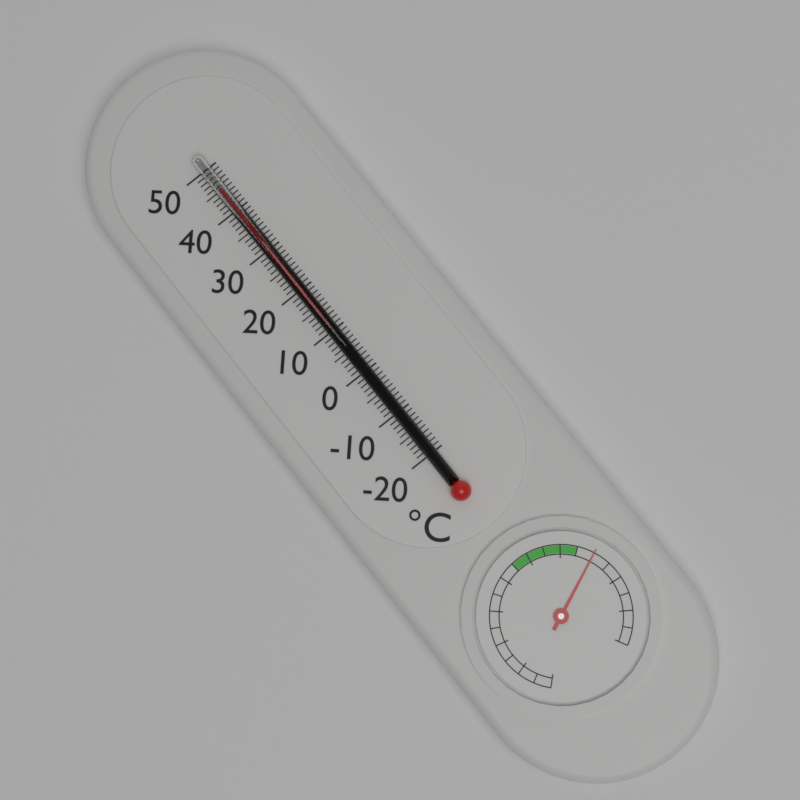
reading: 45 °C
